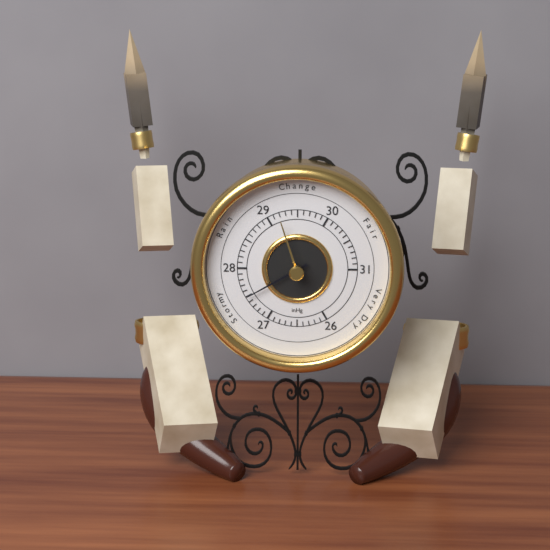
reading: 27.5 inHg
